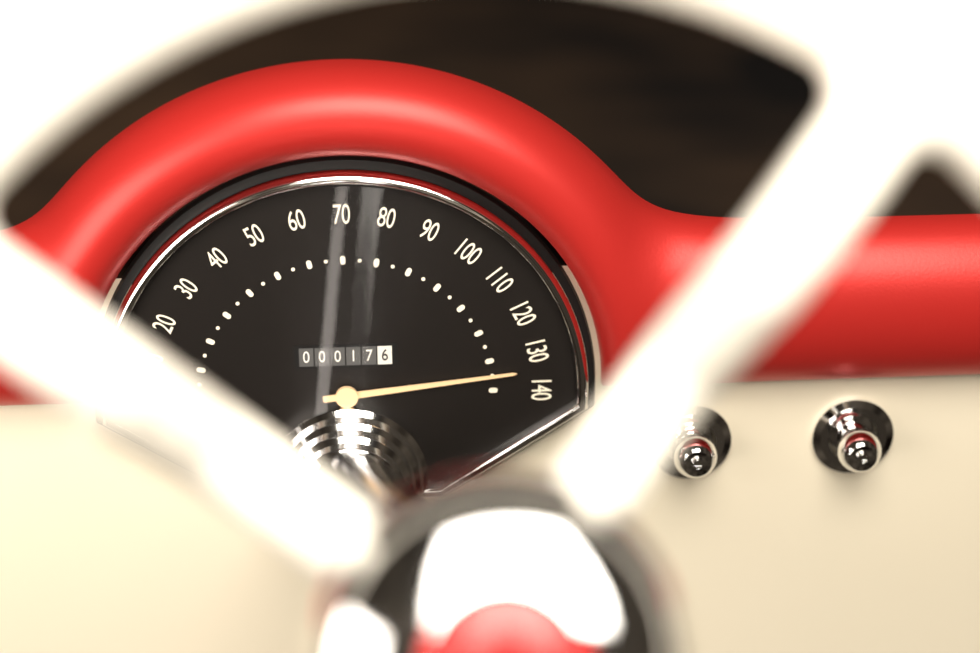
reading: 135 (no unit)
